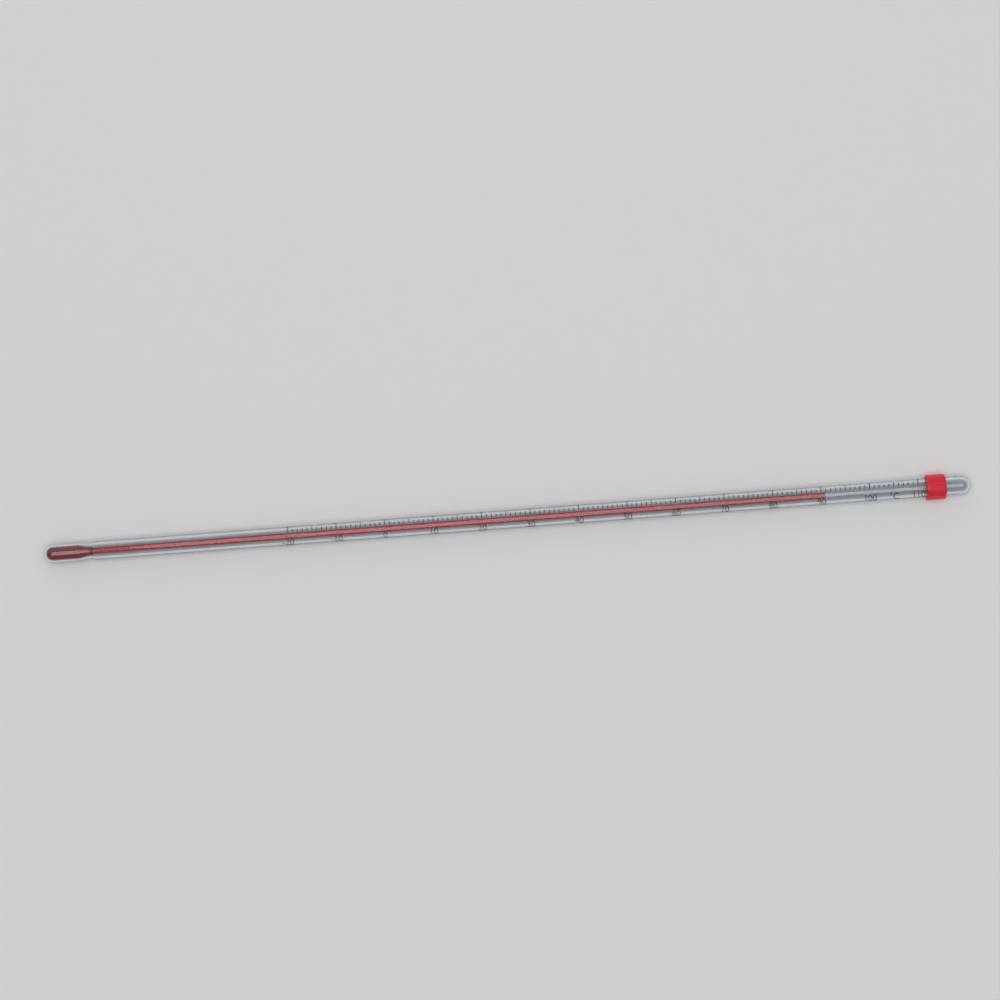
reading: 91 °C
